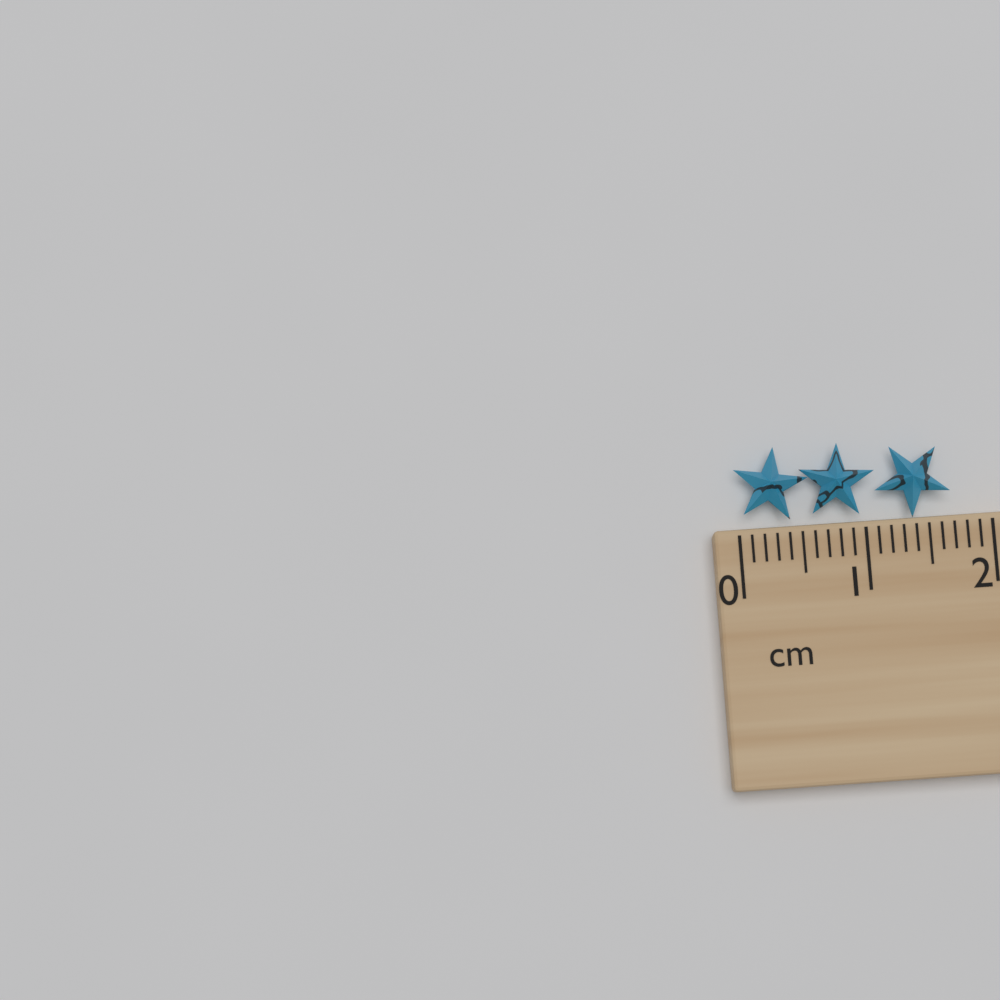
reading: 1.7 cm
